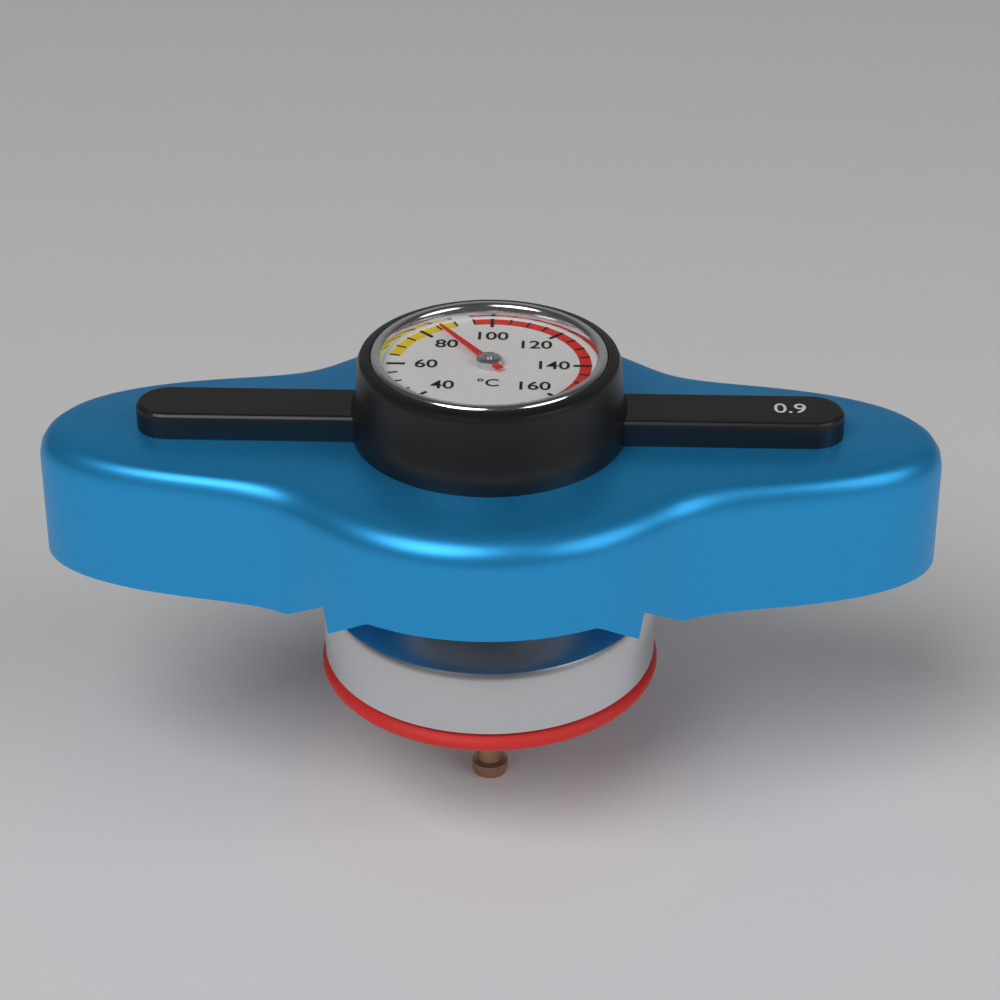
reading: 85 °C
